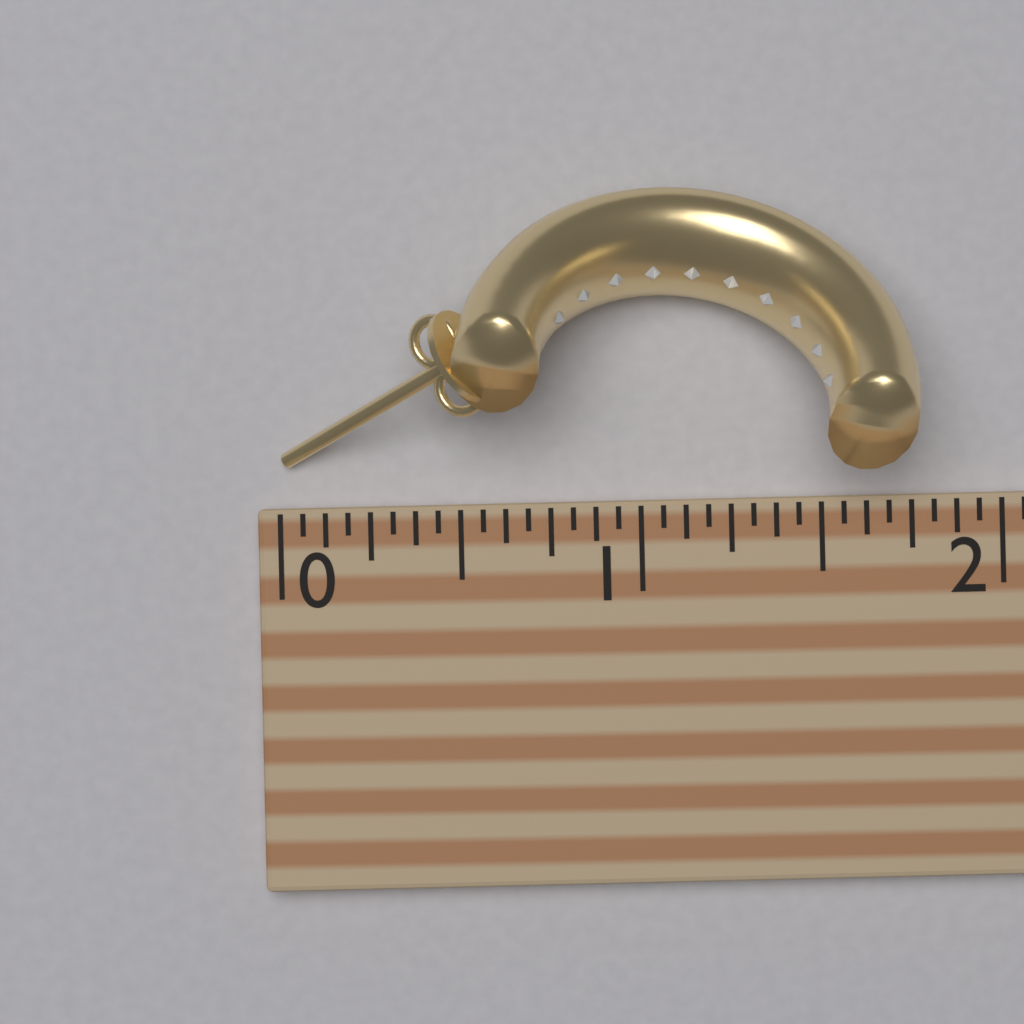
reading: 1.7500 (no unit)
